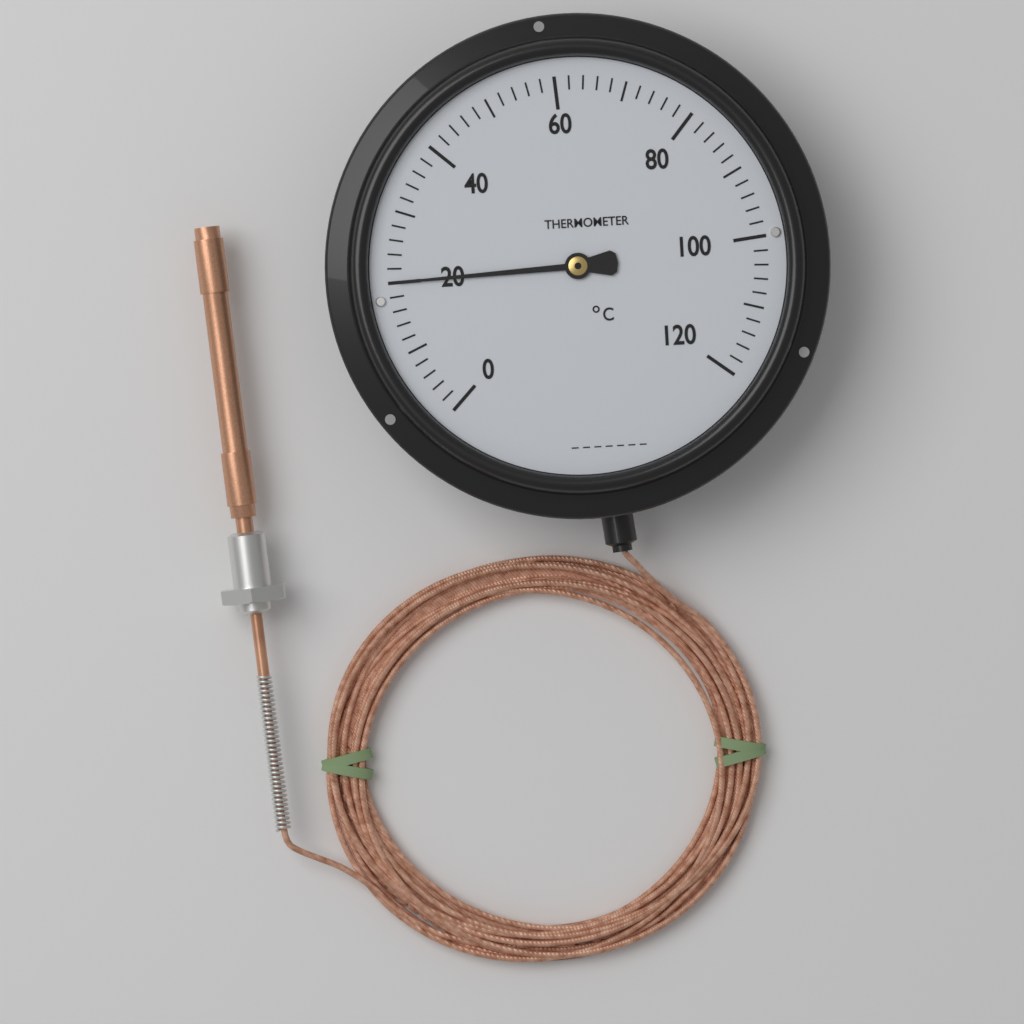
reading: 20 °C
